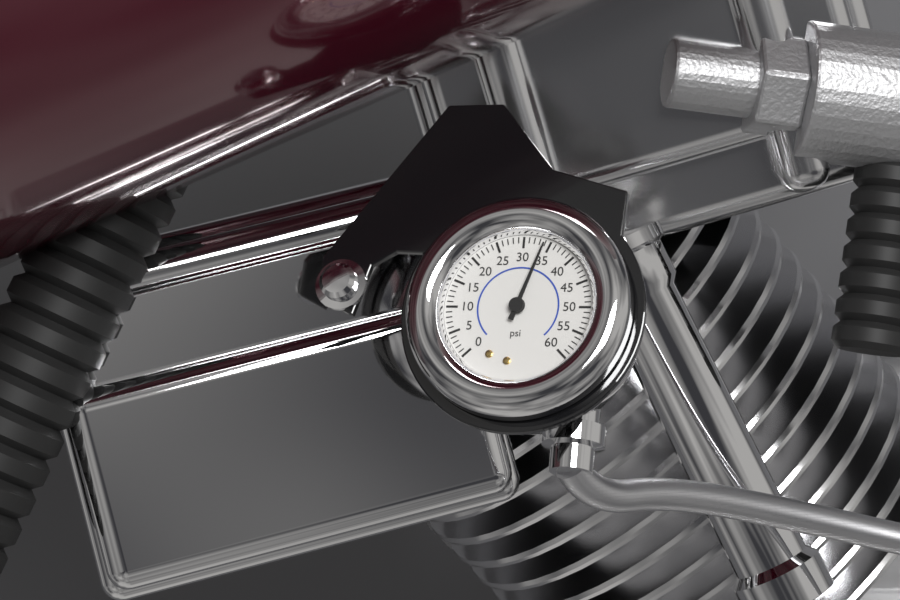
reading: 34 psi
